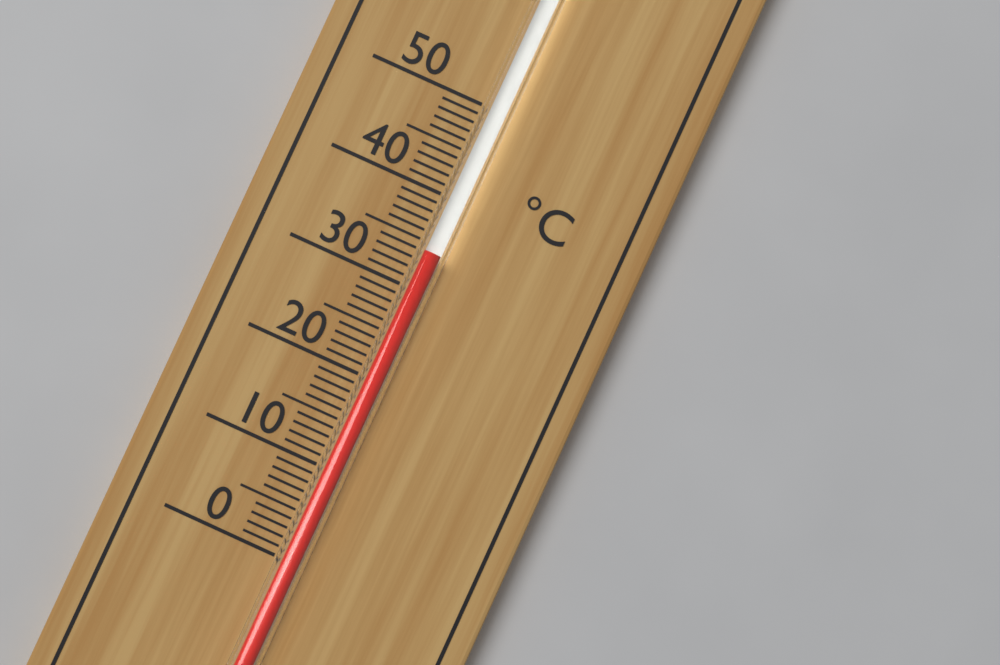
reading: 34 °C
